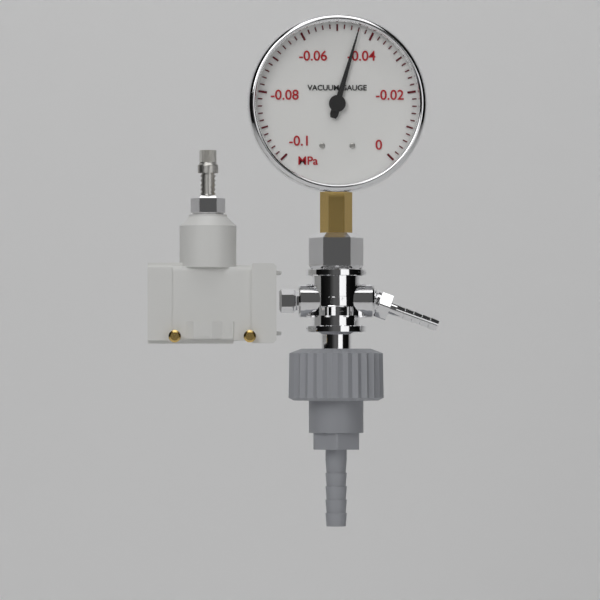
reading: -0.044 MPa
